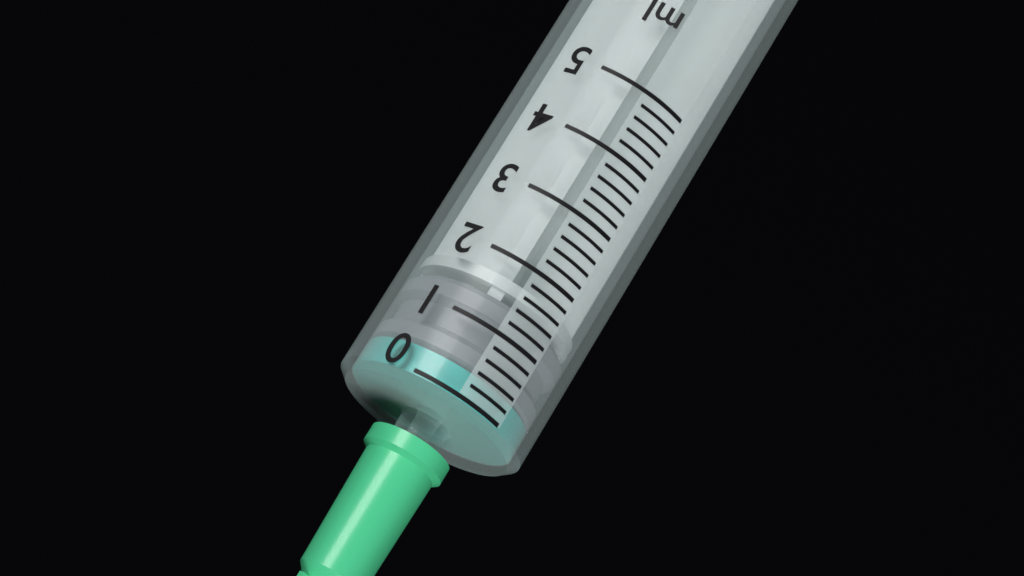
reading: 0.4 ml
